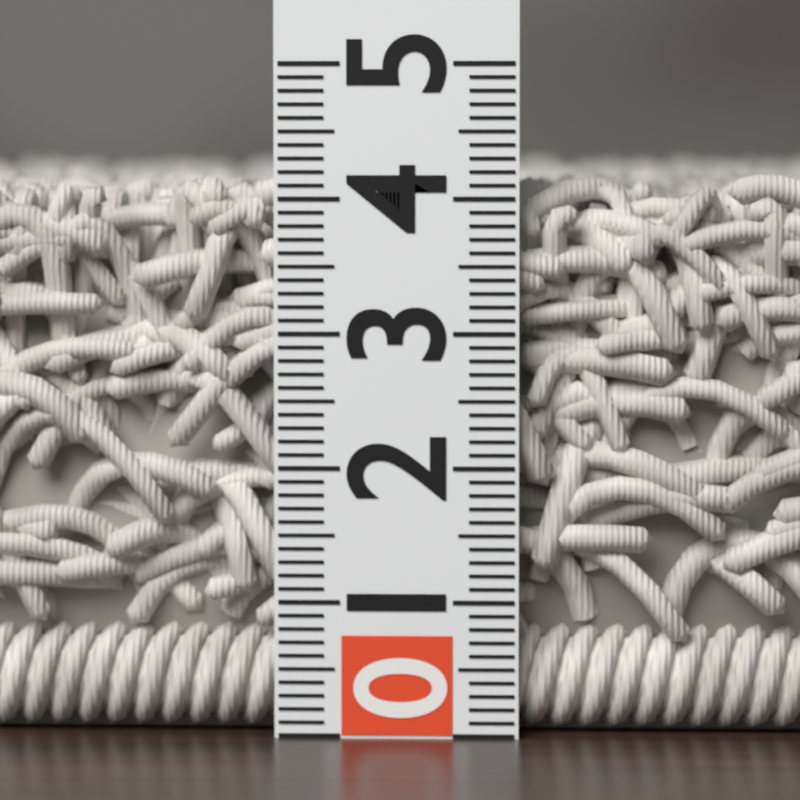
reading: 4.2 (no unit)
